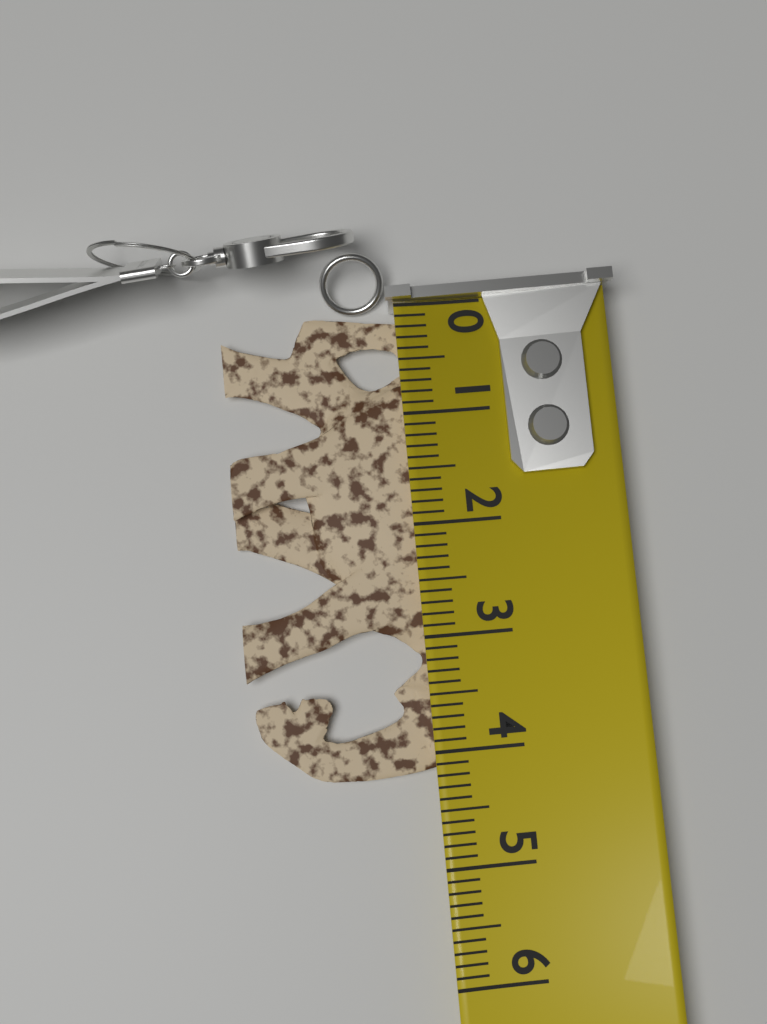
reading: 4.2 (no unit)
